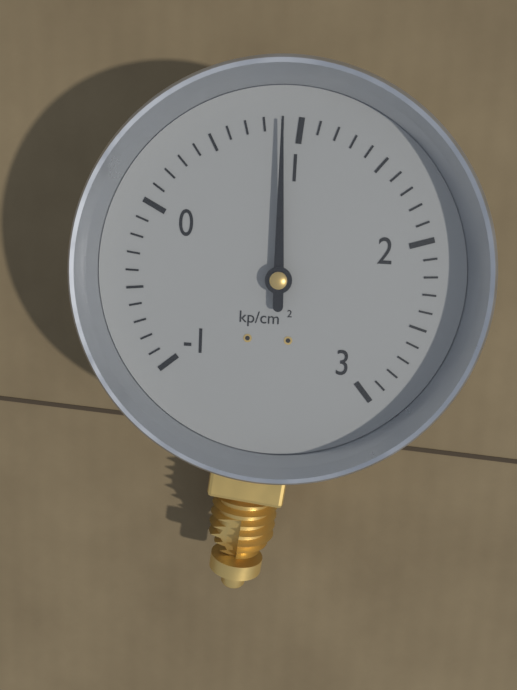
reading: 0.9 kp/cm²
